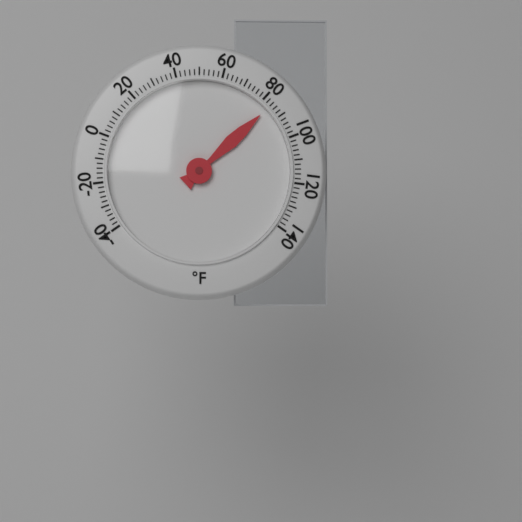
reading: 84 °F
